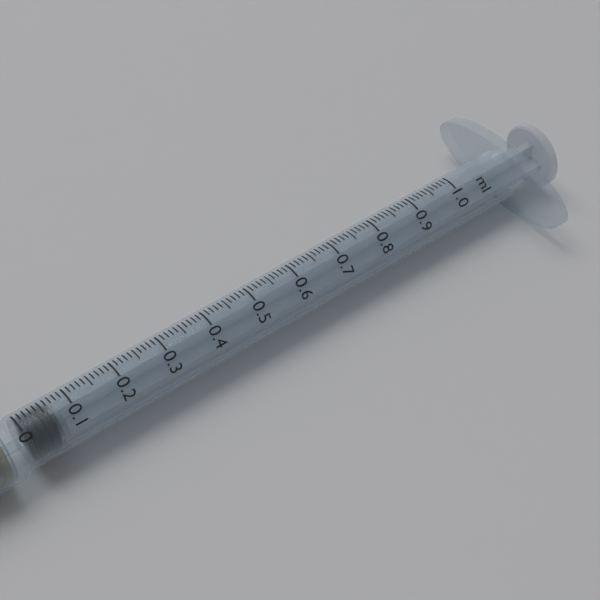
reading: 0.01 ml
